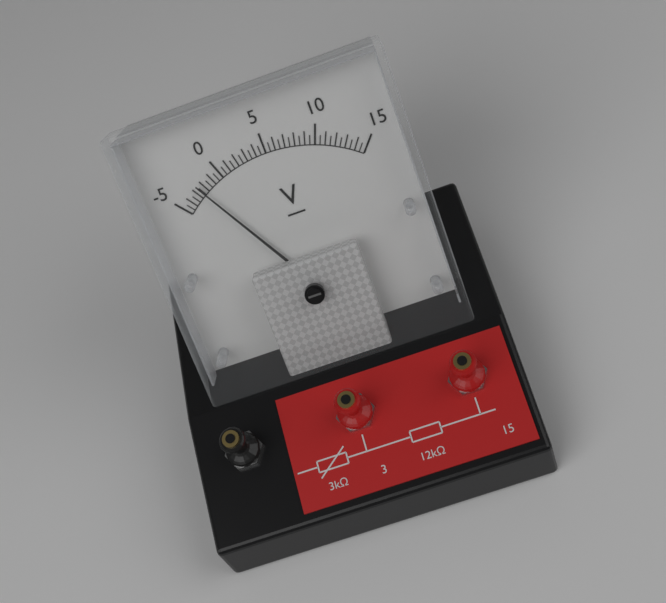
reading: -2.5 V
